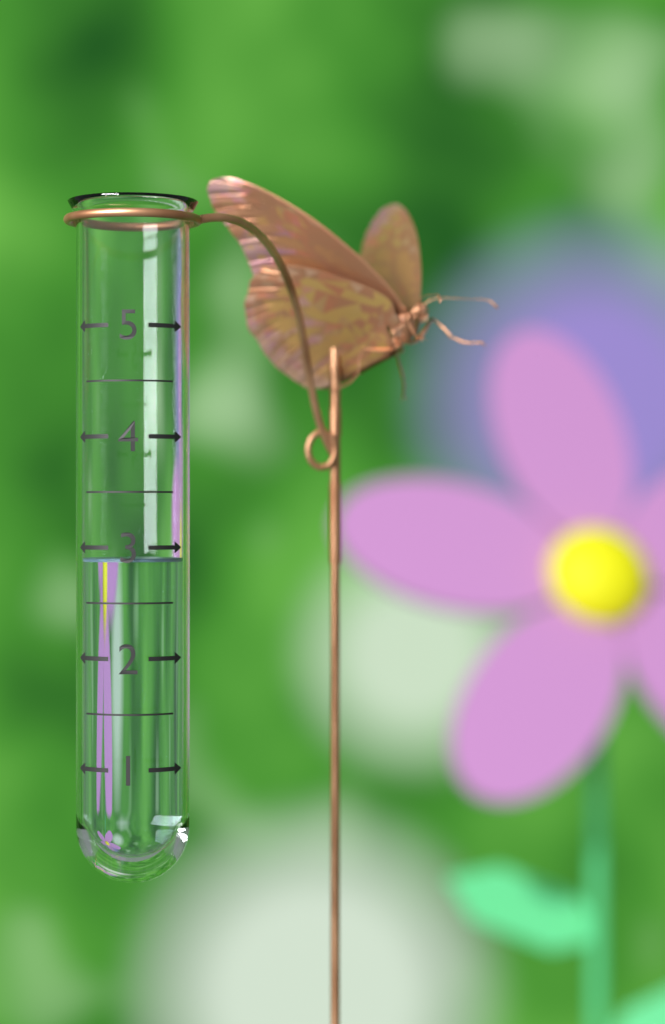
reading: 2.9 (no unit)
